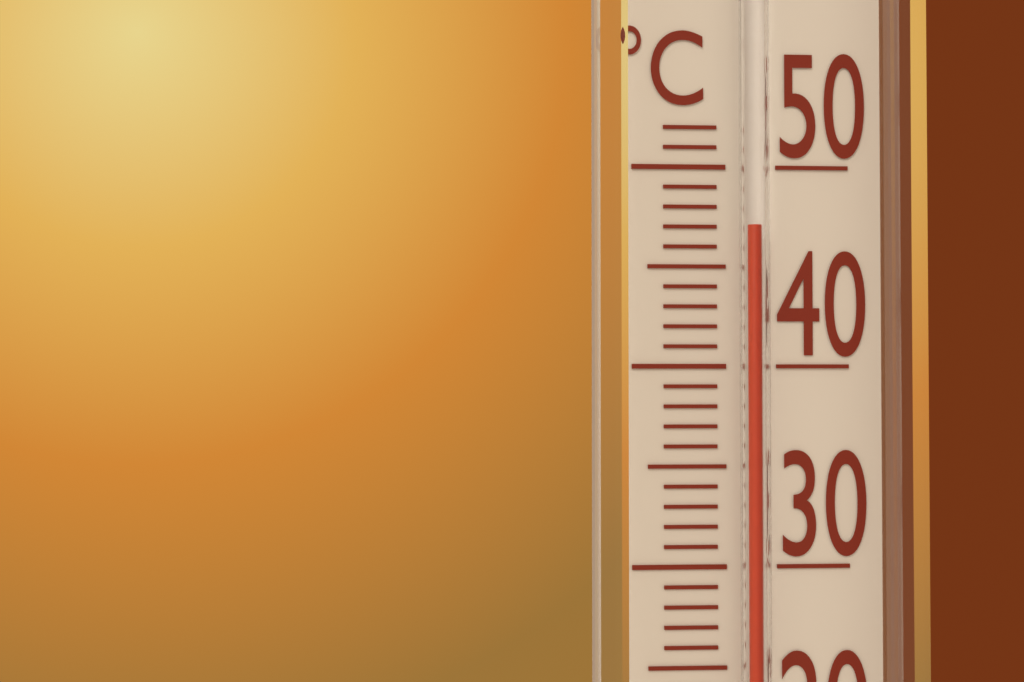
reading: 47 °C
